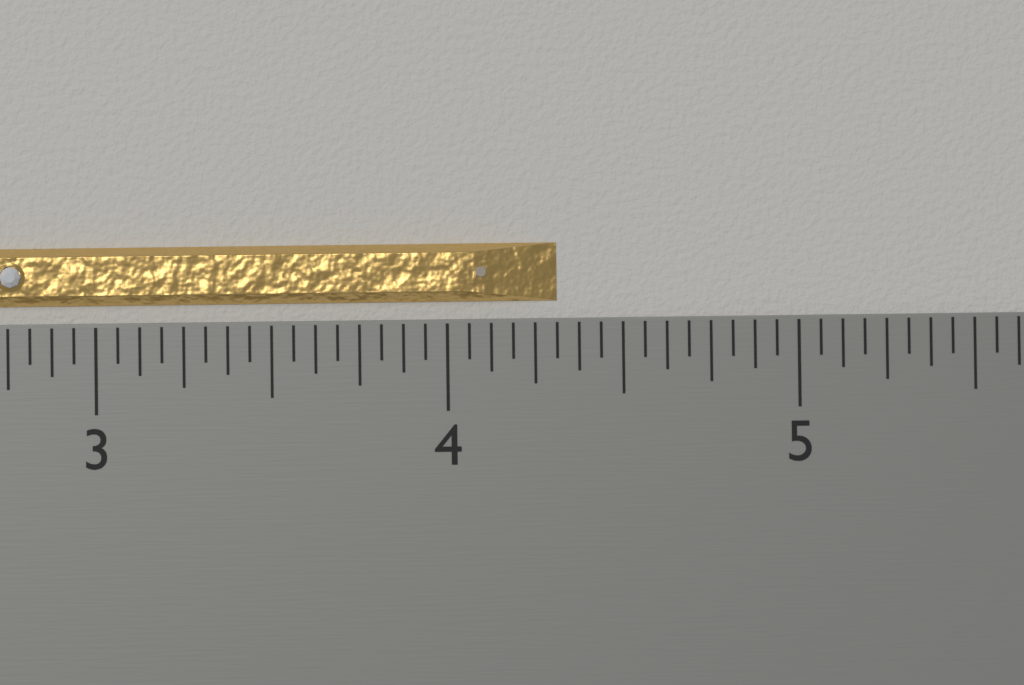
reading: 4.3125 inch
